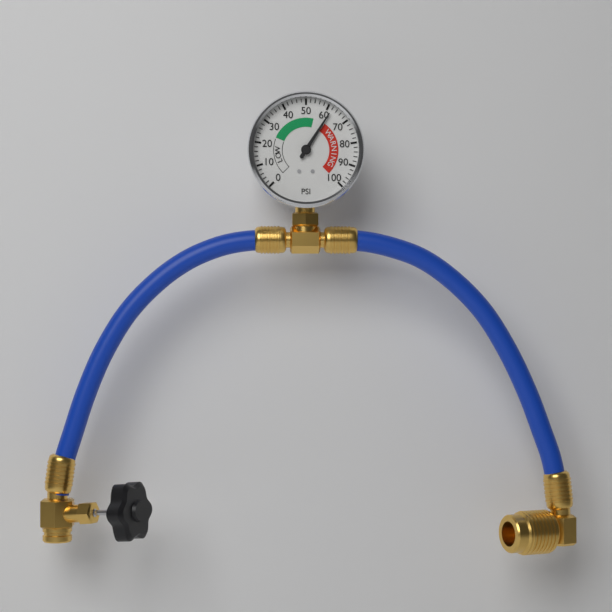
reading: 62 psi
